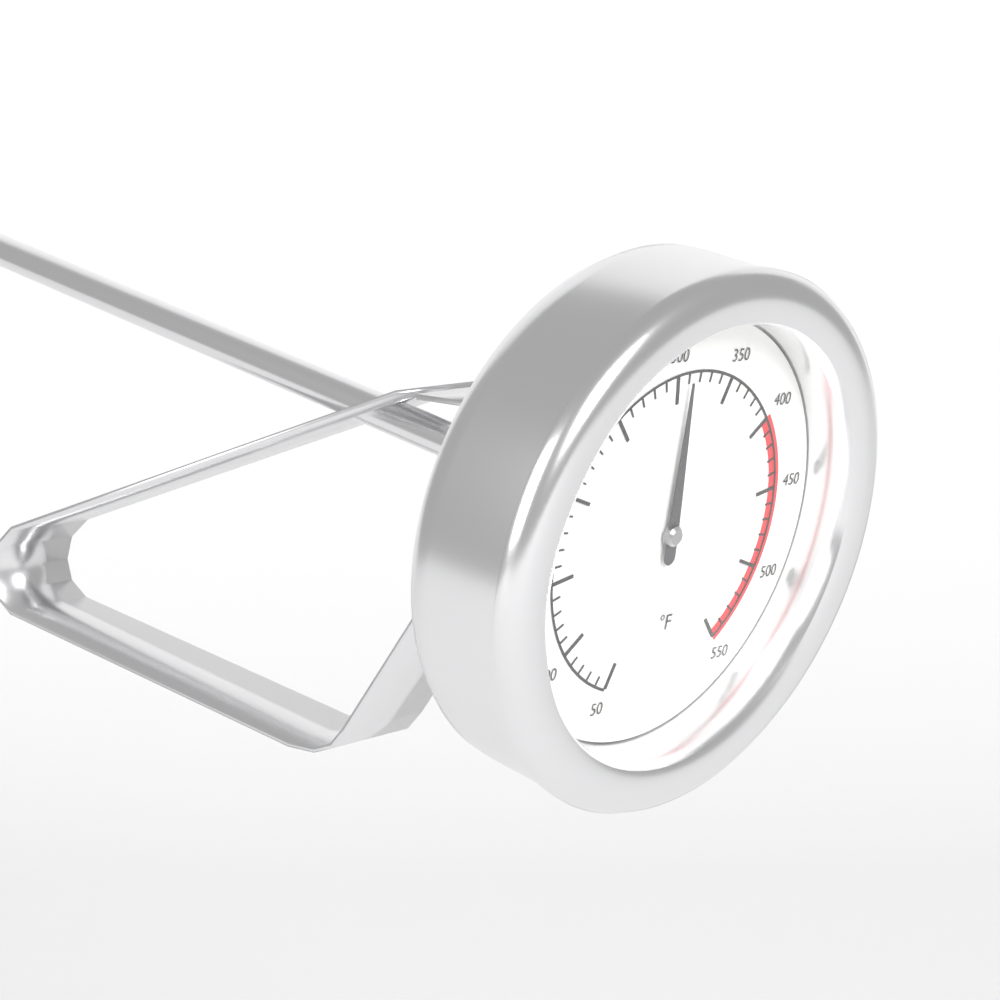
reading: 310 °F
